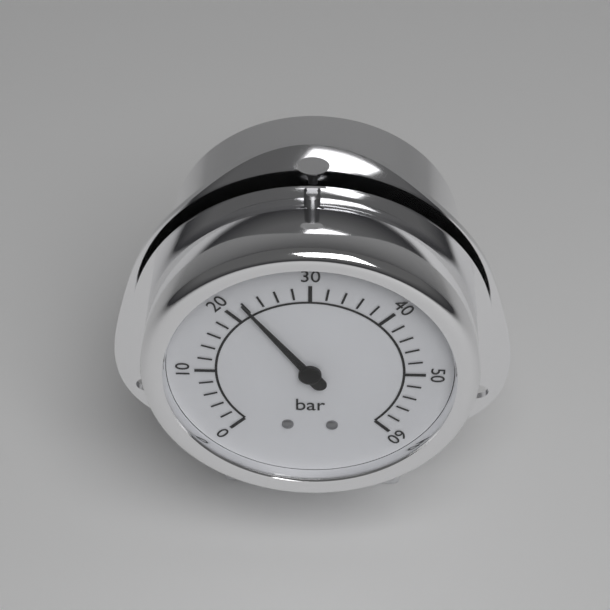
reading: 22 bar
